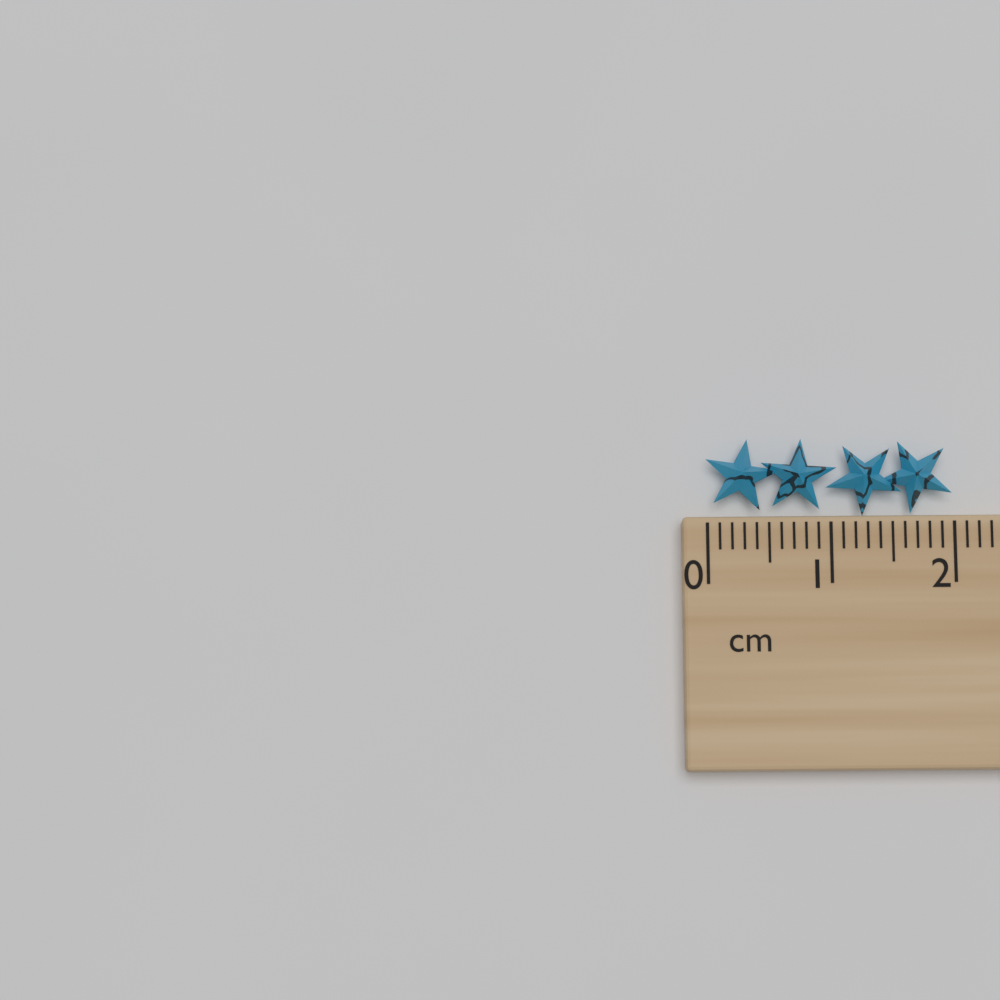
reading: 2.0 cm
